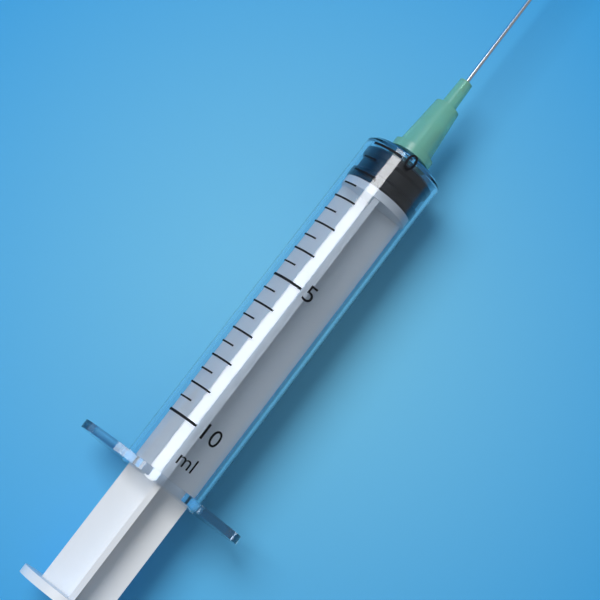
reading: 0.0 ml
